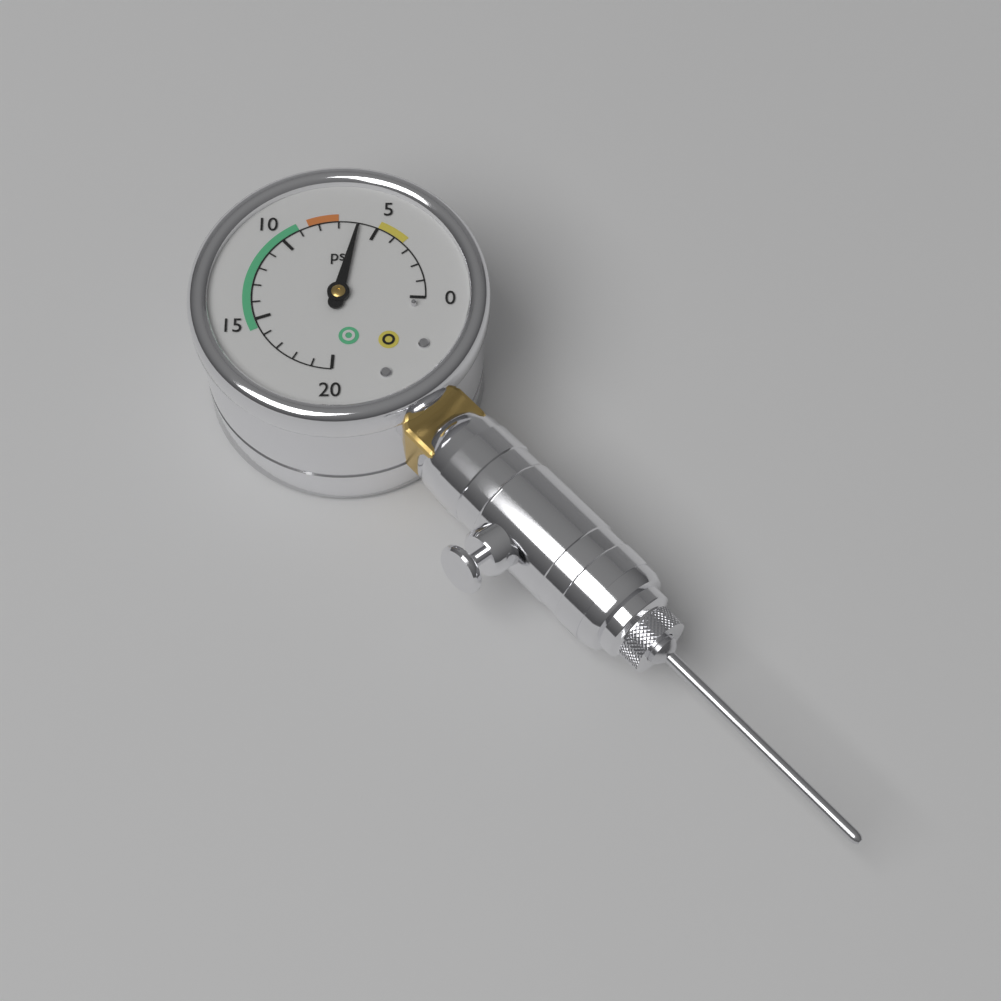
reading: 6 psi
